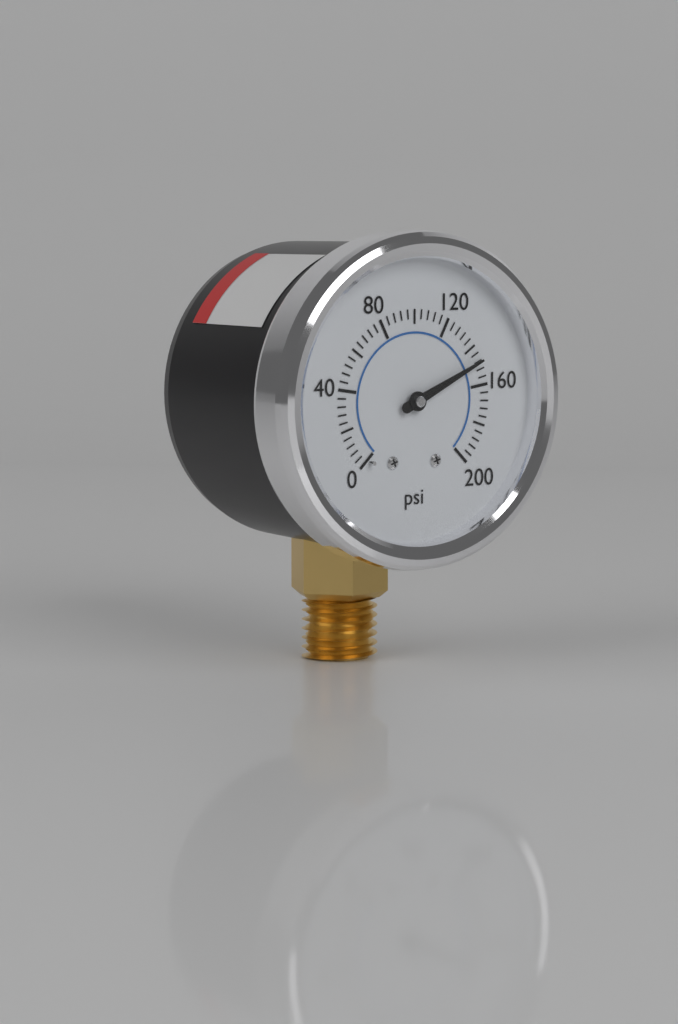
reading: 148 psi
